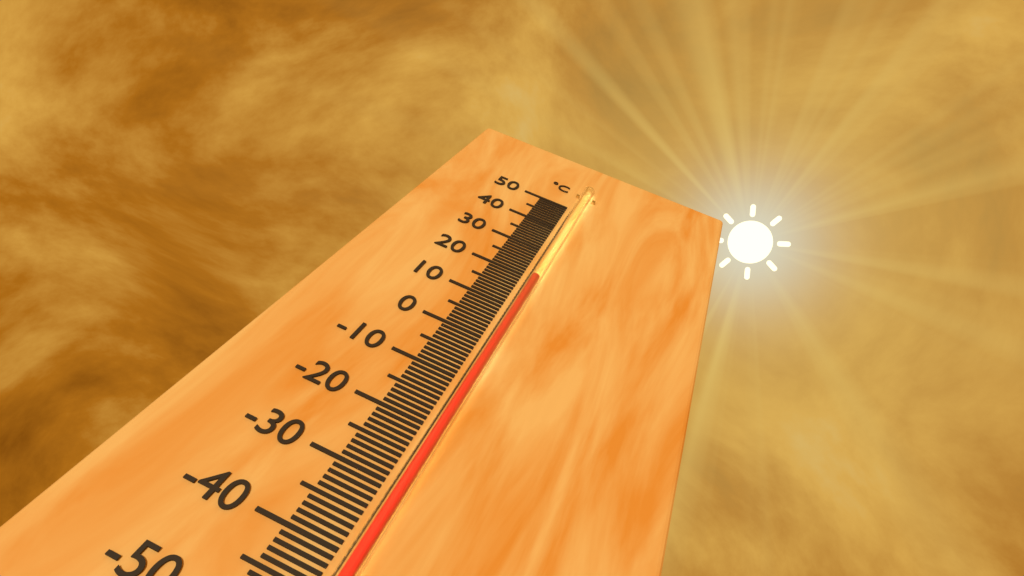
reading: 19 °C
